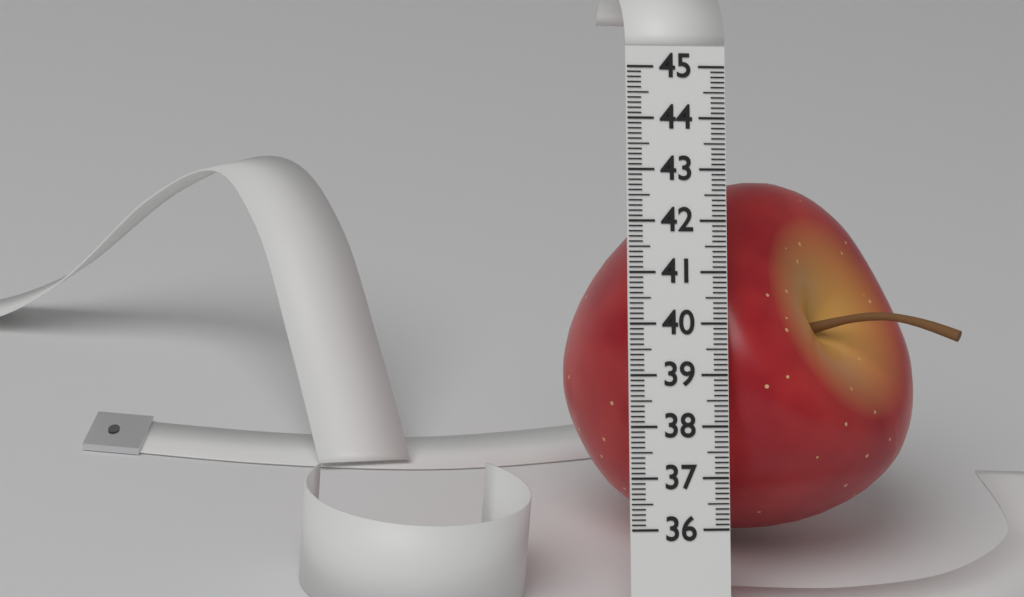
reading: 43.0 (no unit)
